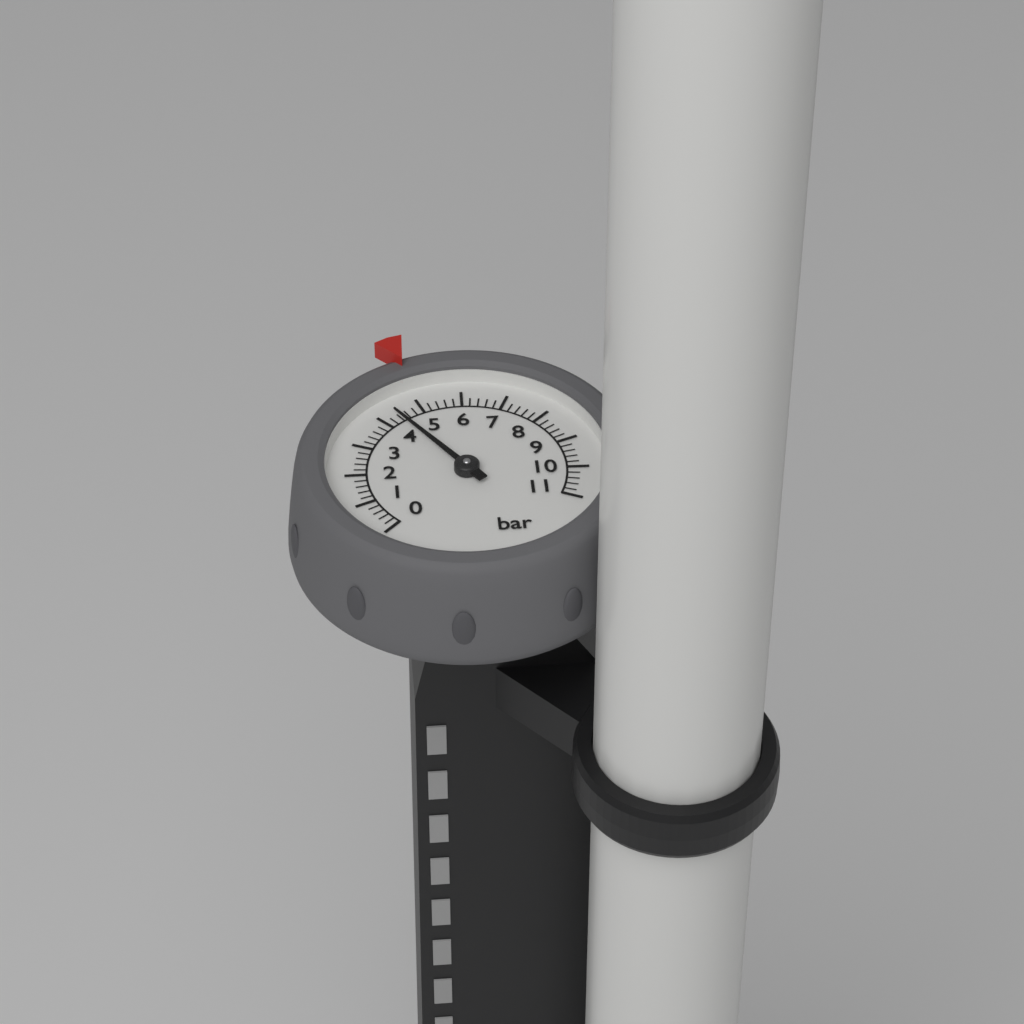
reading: 4.4 bar
